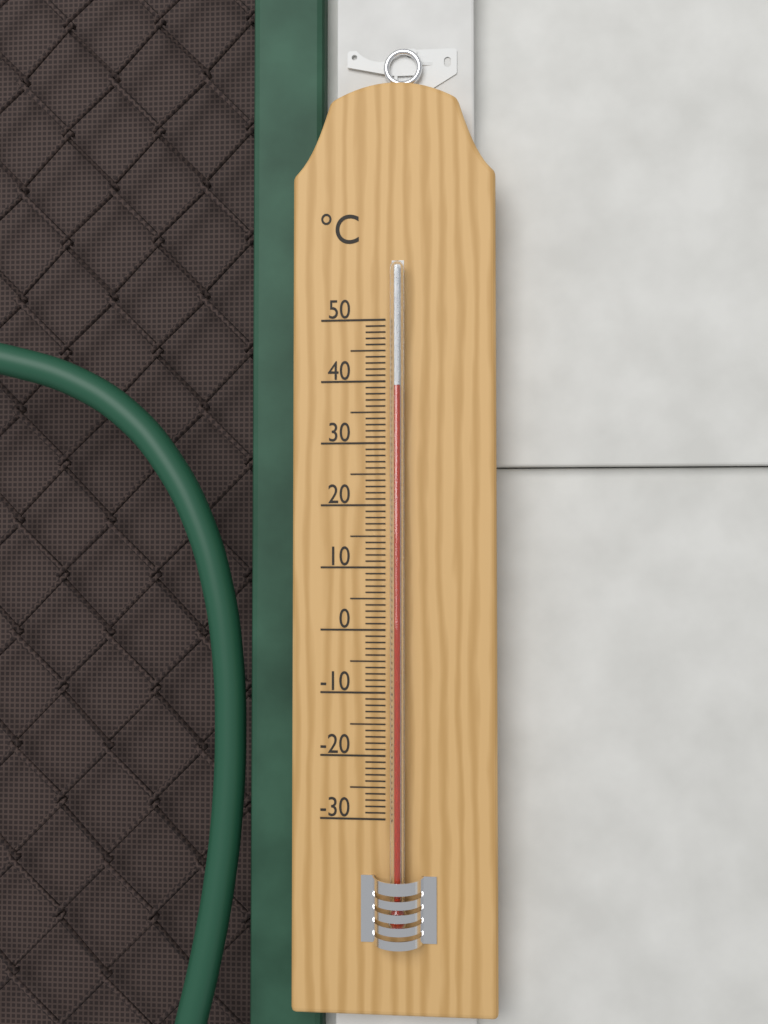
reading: 39 °C
